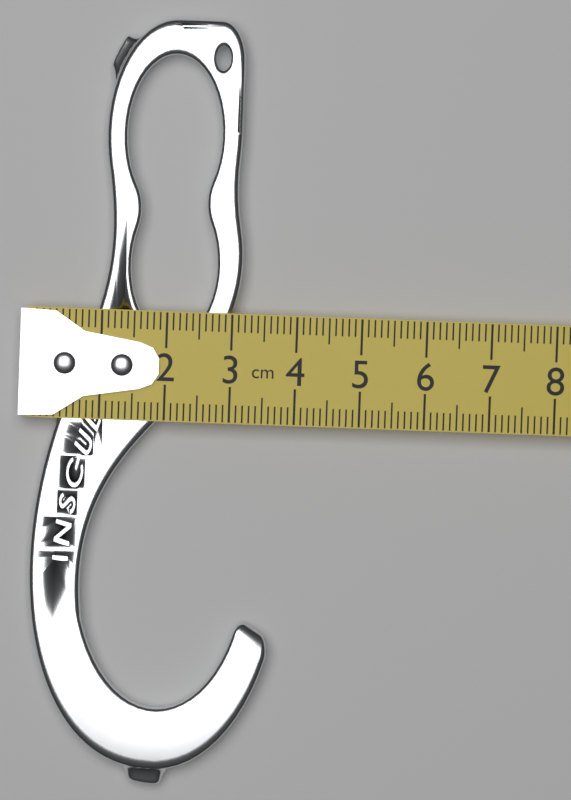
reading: 3.7 cm
